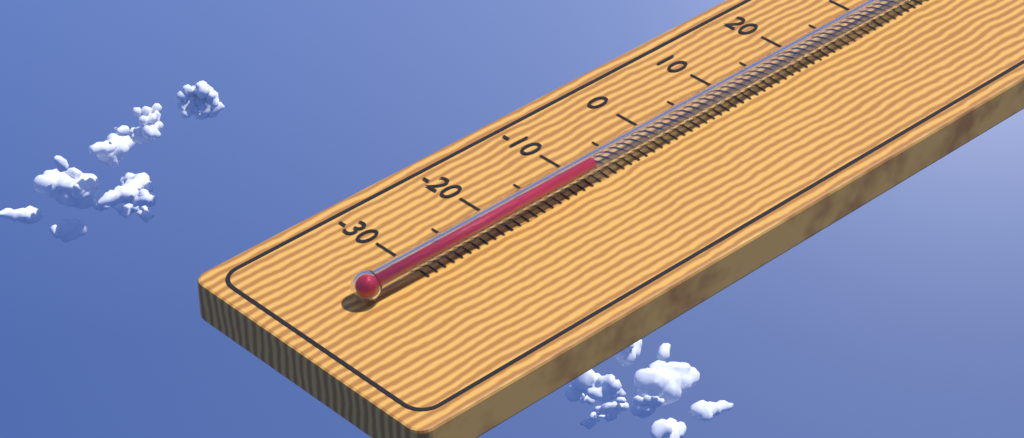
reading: -9 °C
